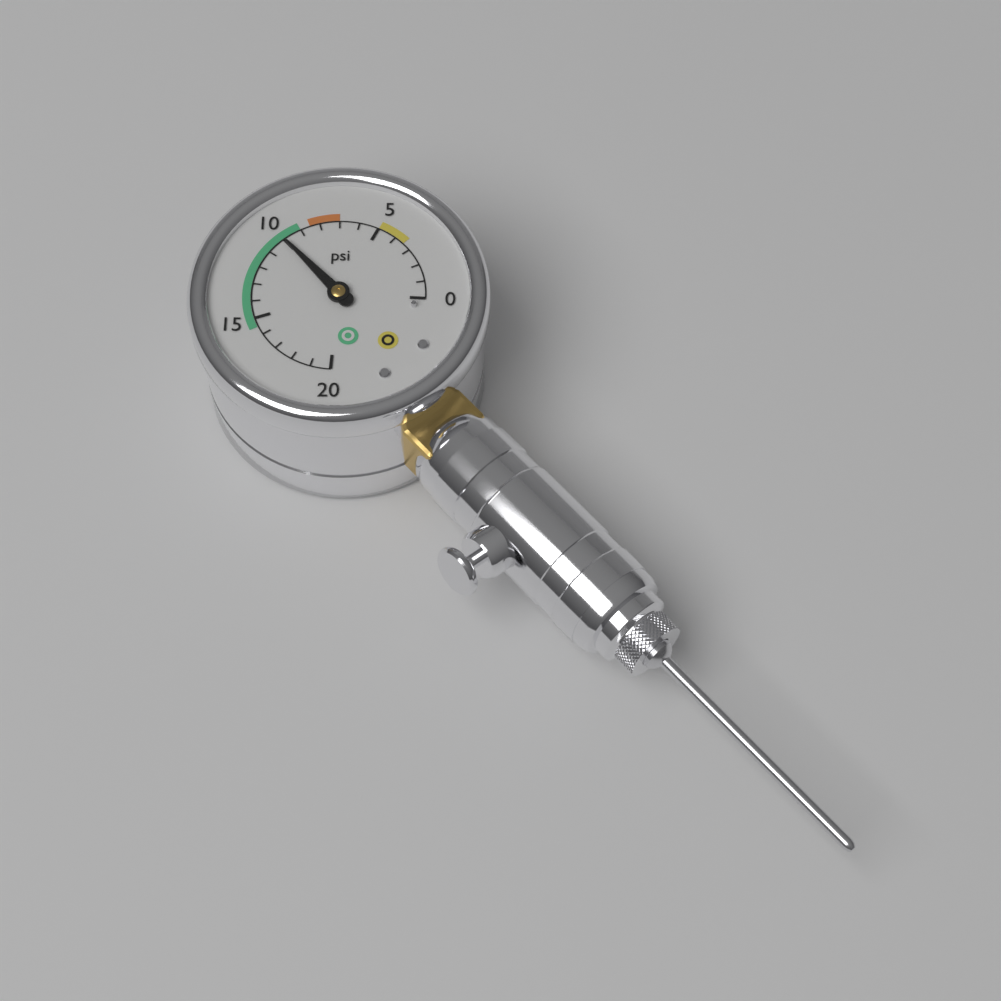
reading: 10 psi
